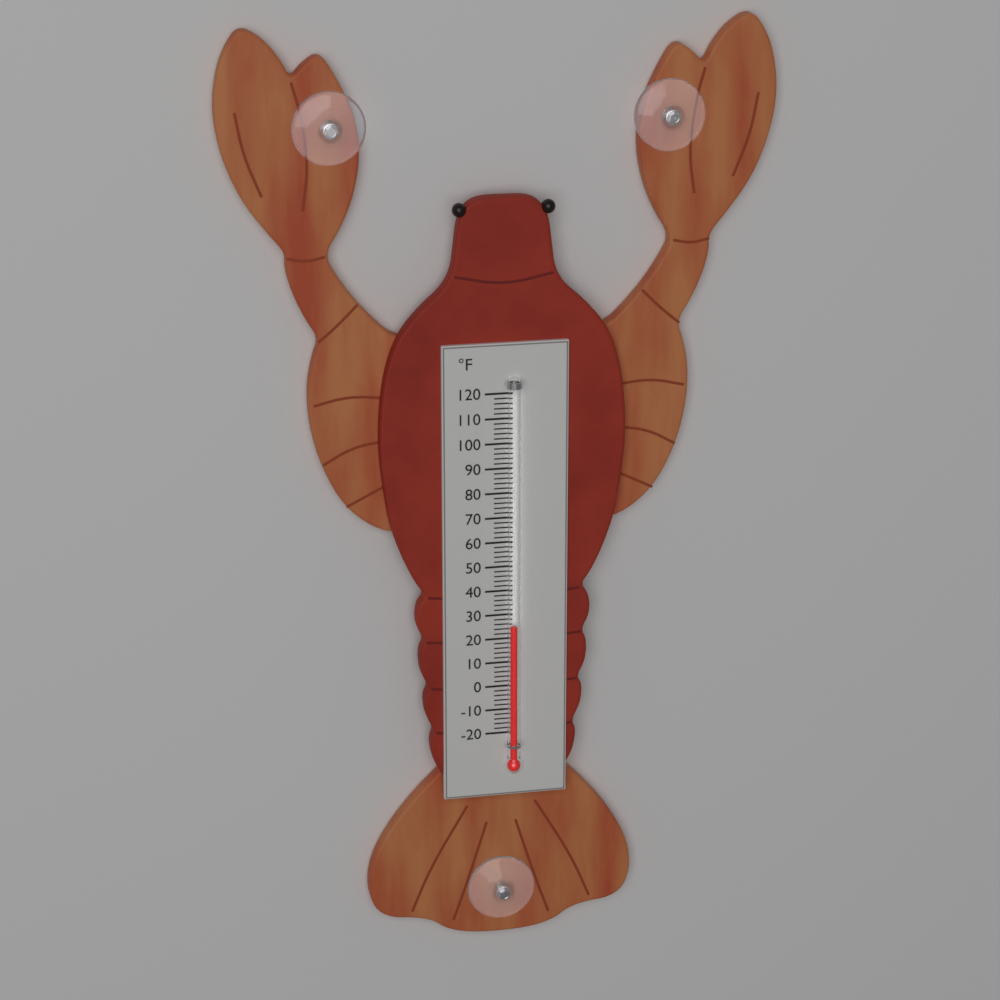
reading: 26 °F
